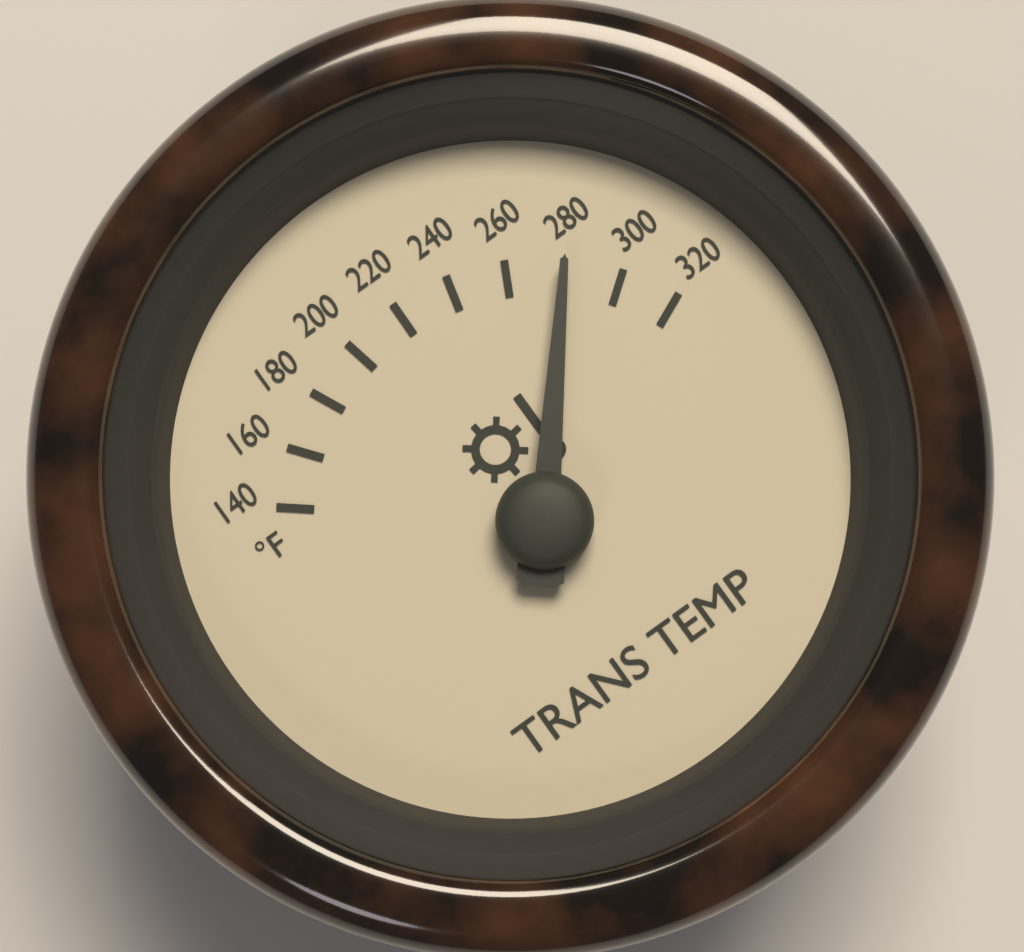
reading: 280 °F
